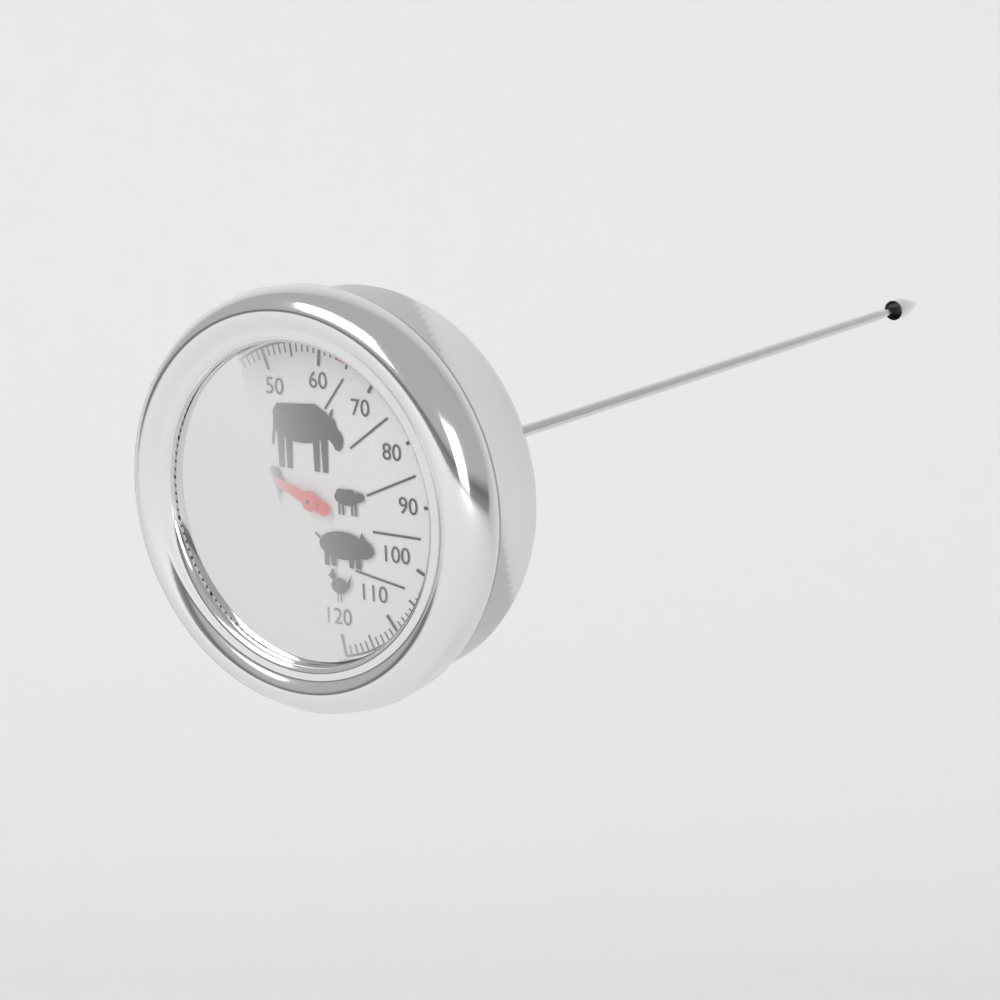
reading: 32 °C
